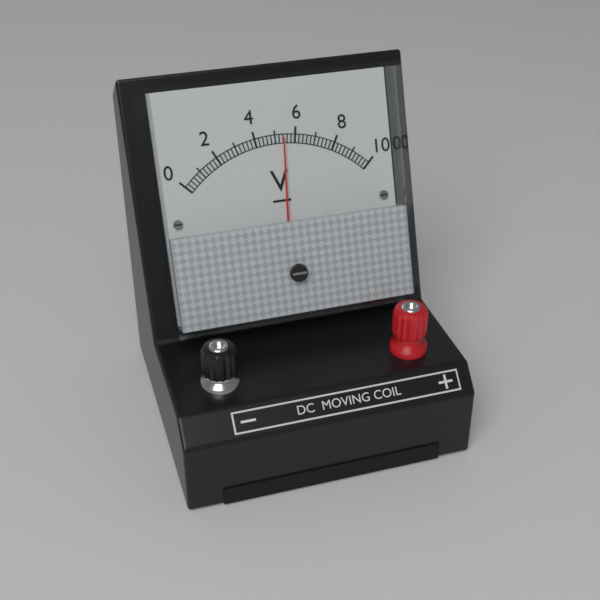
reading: 5.4 V
